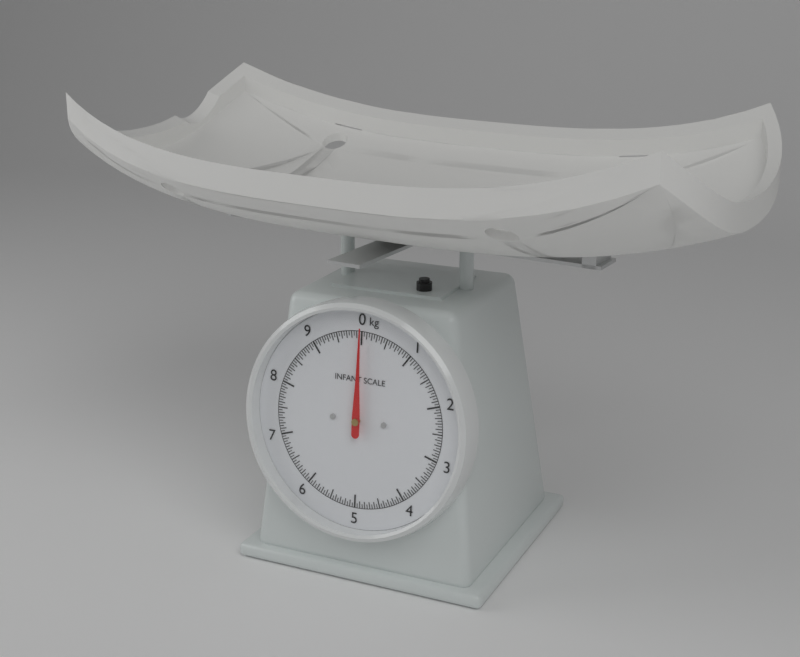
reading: 0.00 kg
